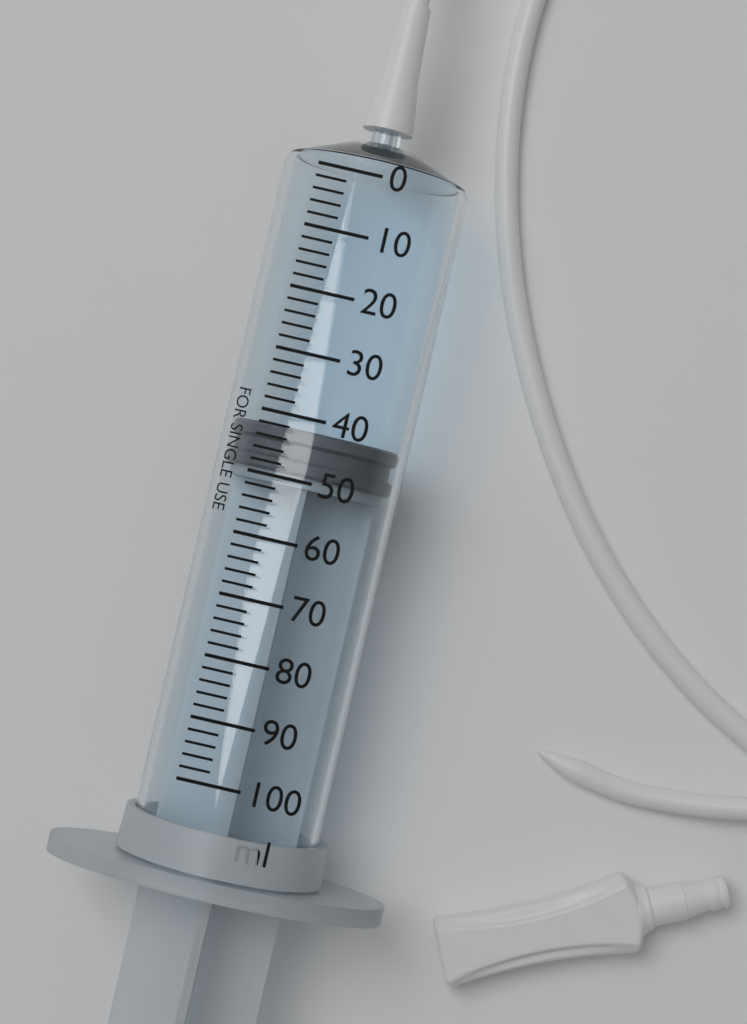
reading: 42 ml
